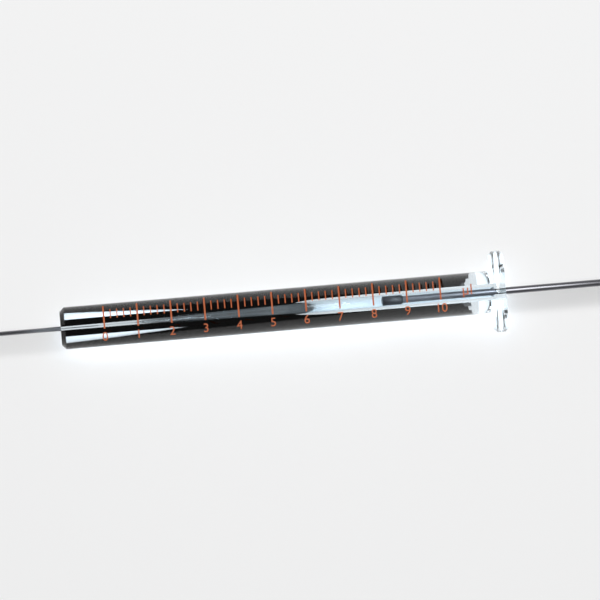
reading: 8.4 µl
